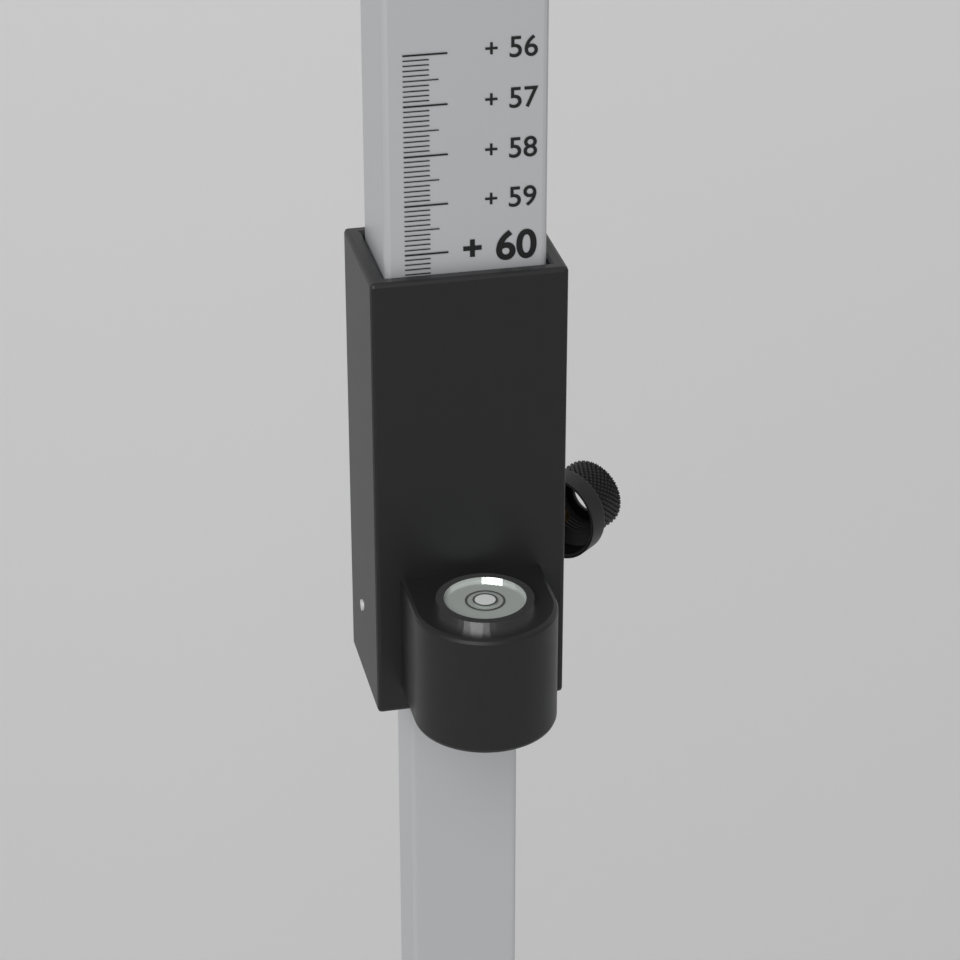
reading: 60.4 (no unit)
